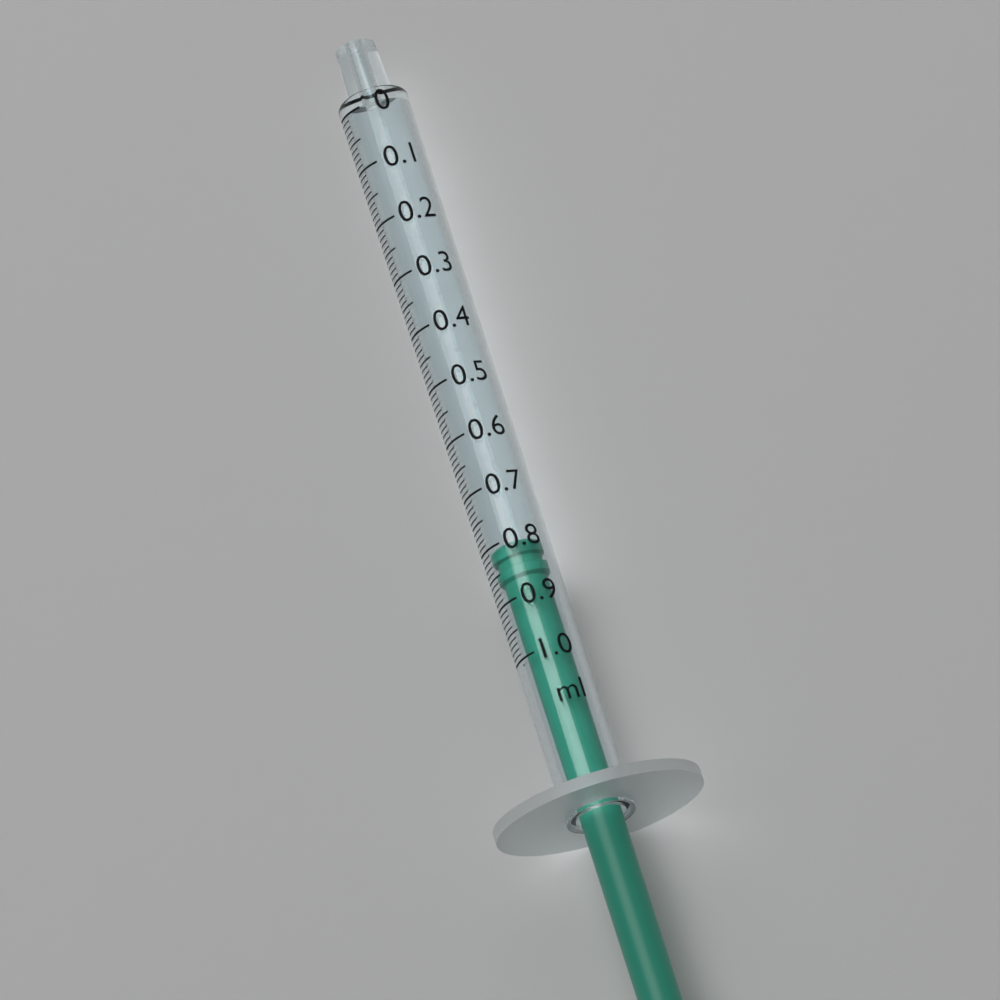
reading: 0.80 ml
